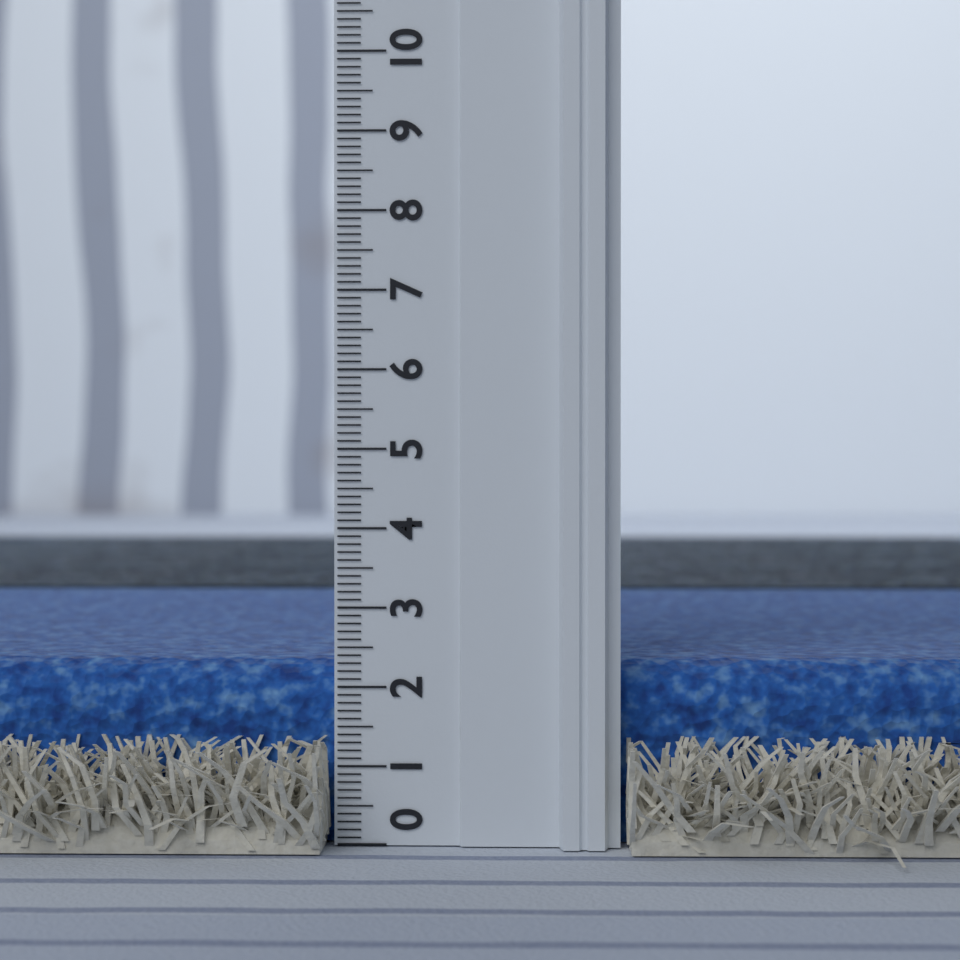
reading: 2.3 (no unit)
